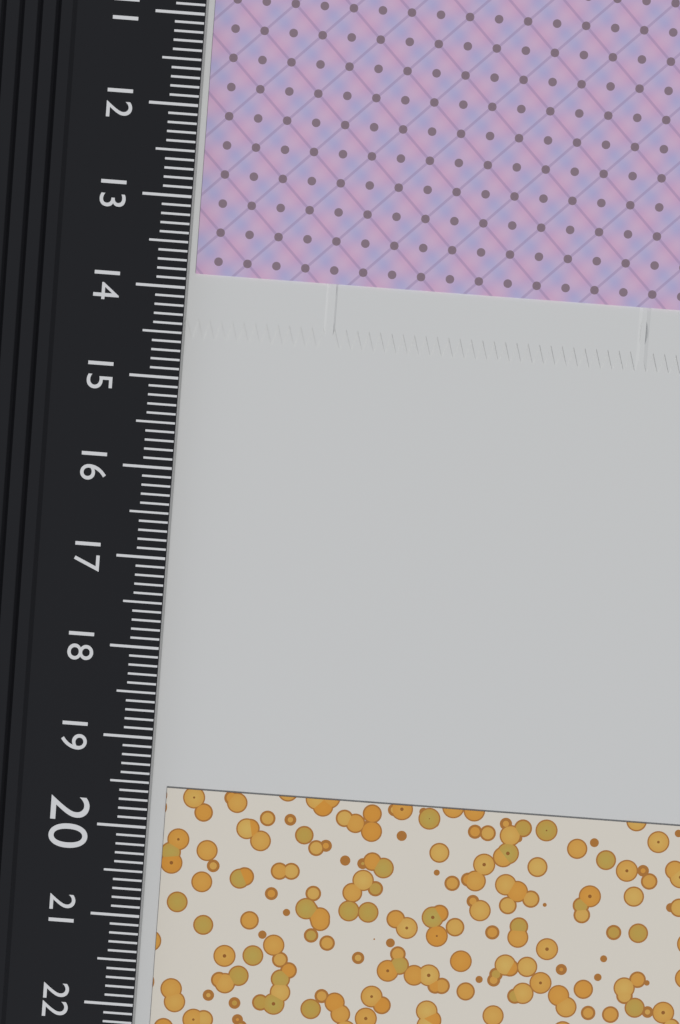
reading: 13.8 cm
